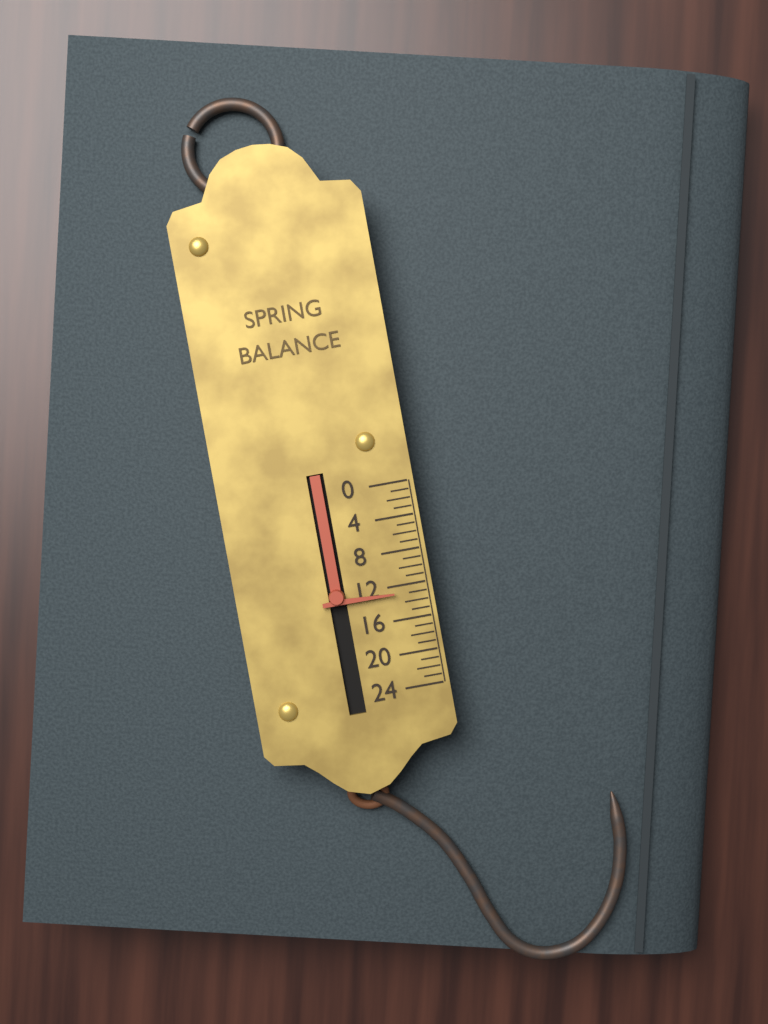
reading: 13 (no unit)
